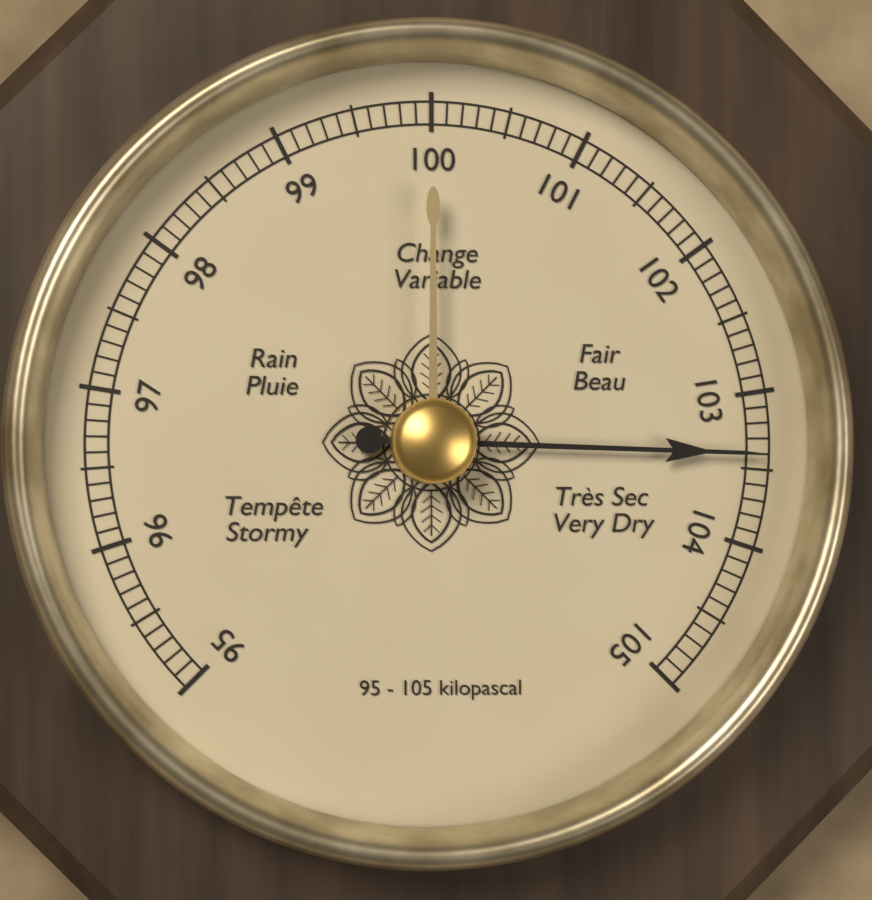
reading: 103.4 kPa
